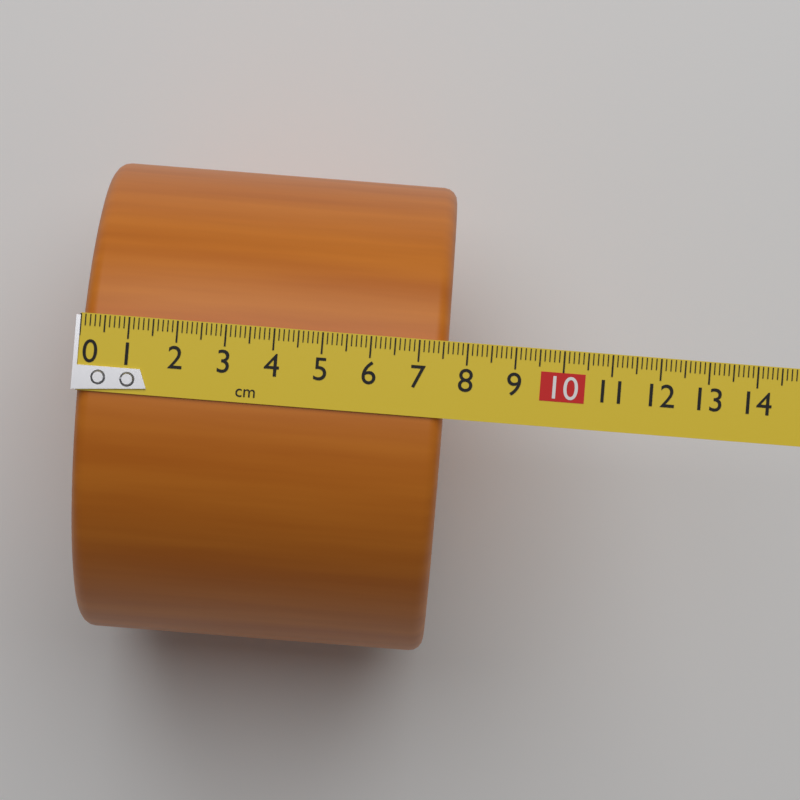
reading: 7.6 cm
